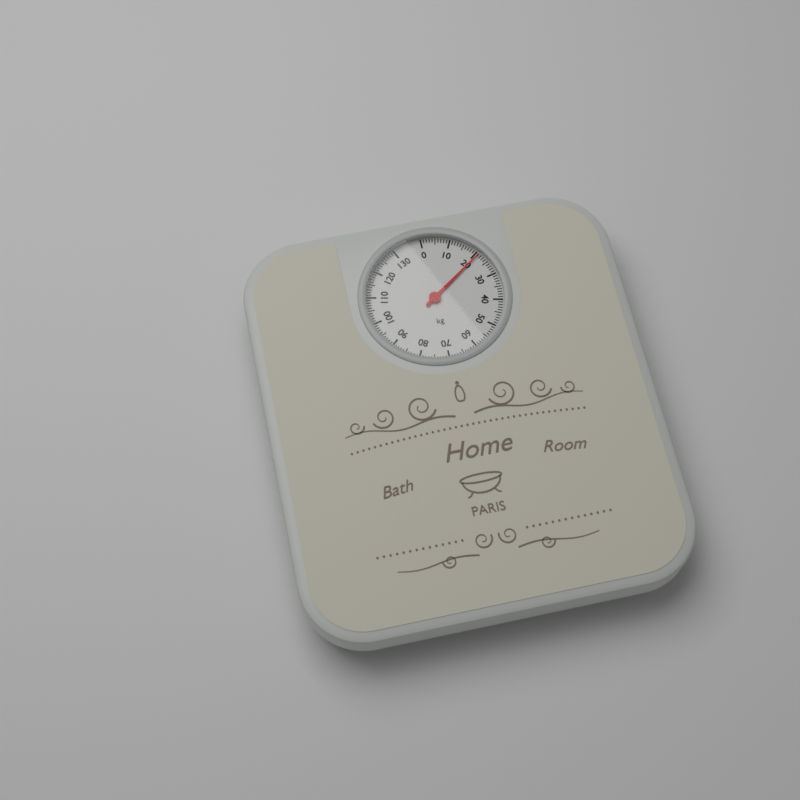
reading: 21 kg
